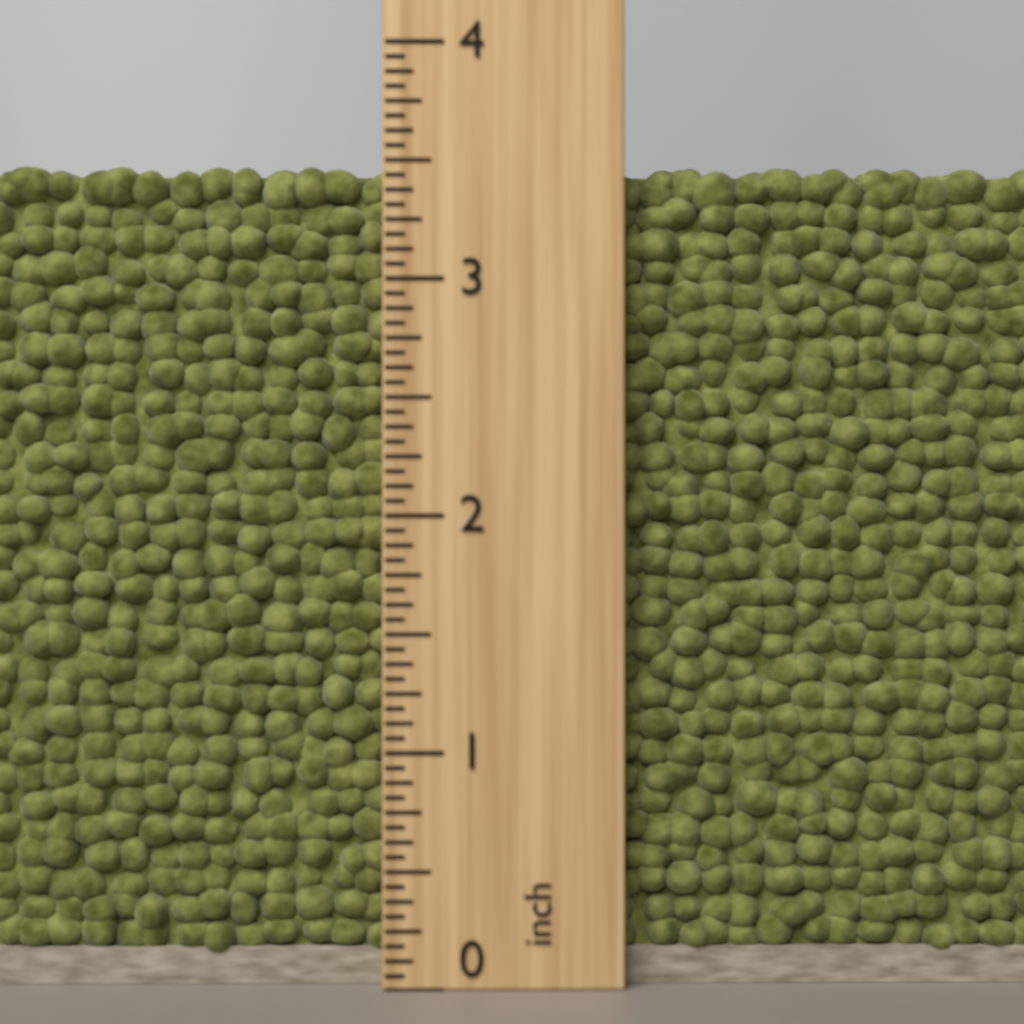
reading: 3.5000 inch
